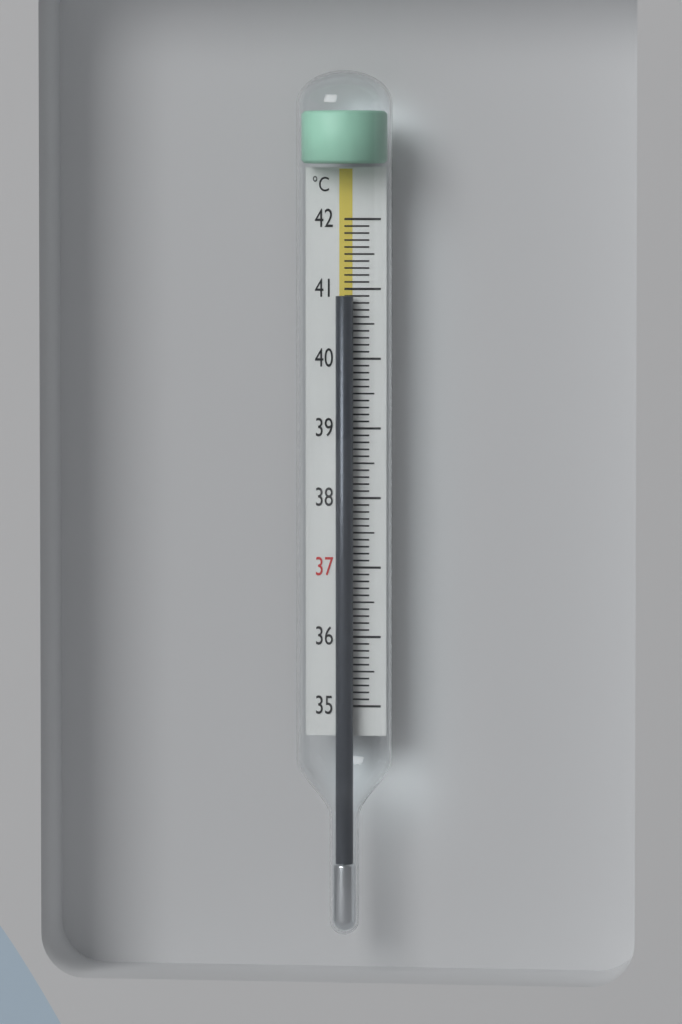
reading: 40.9 °C
